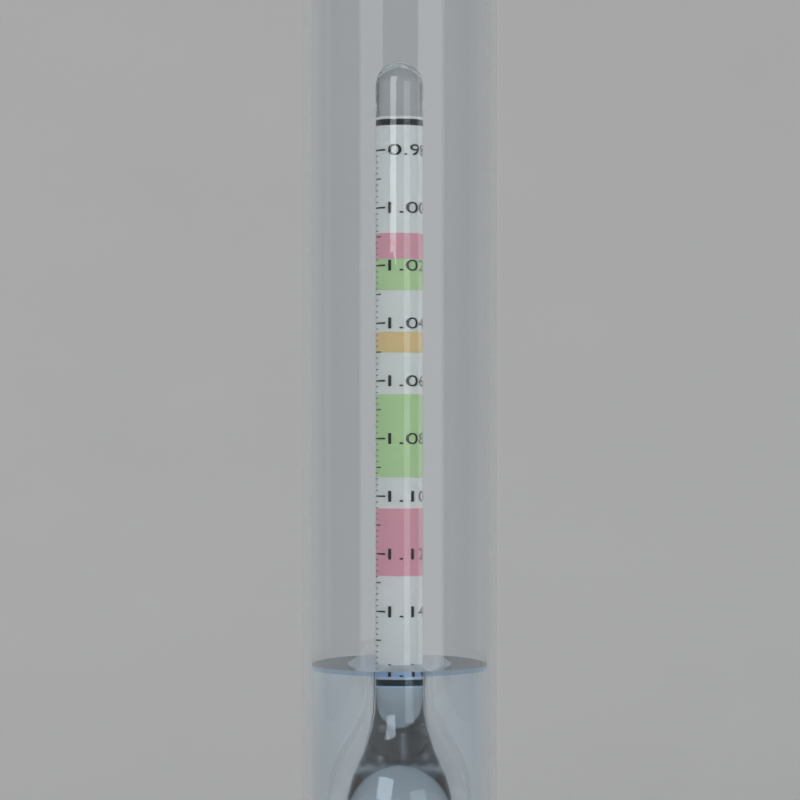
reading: 1.158 (no unit)
